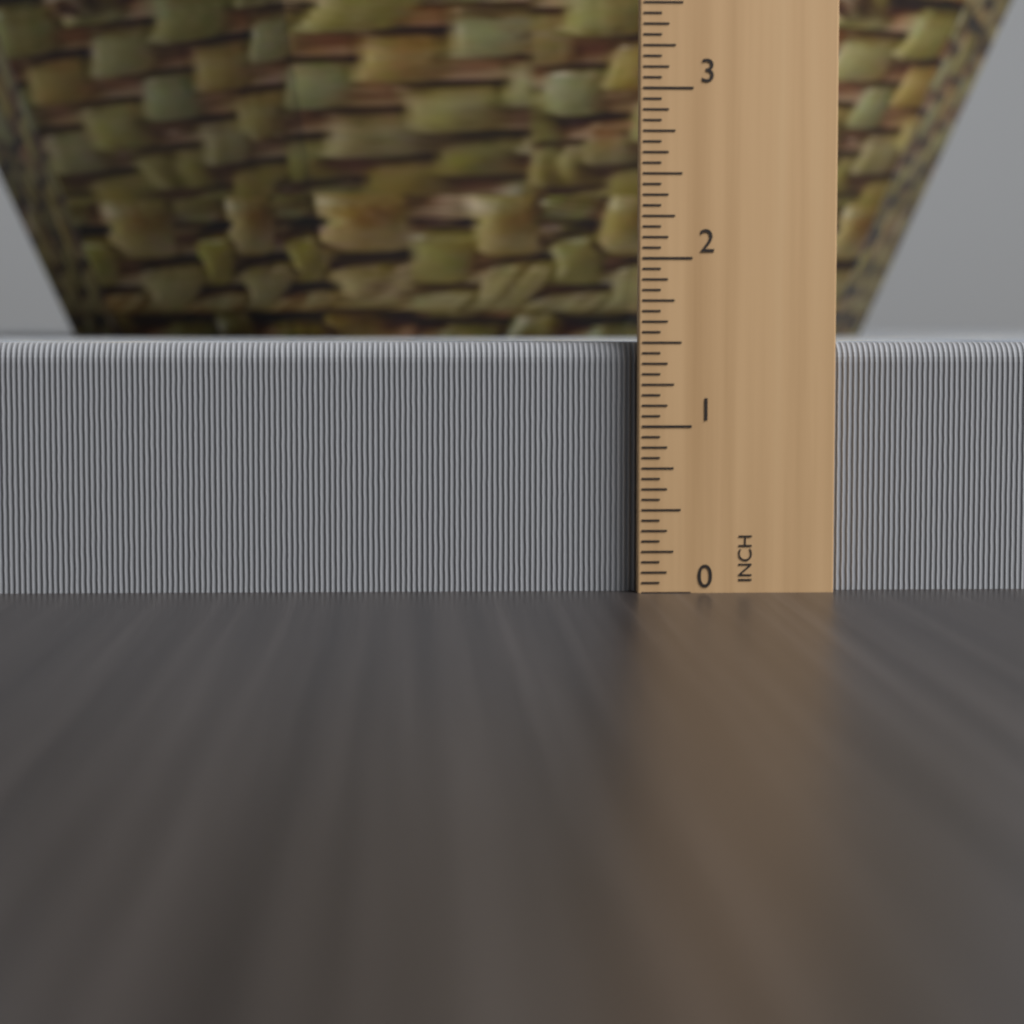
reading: 1.5000 in
